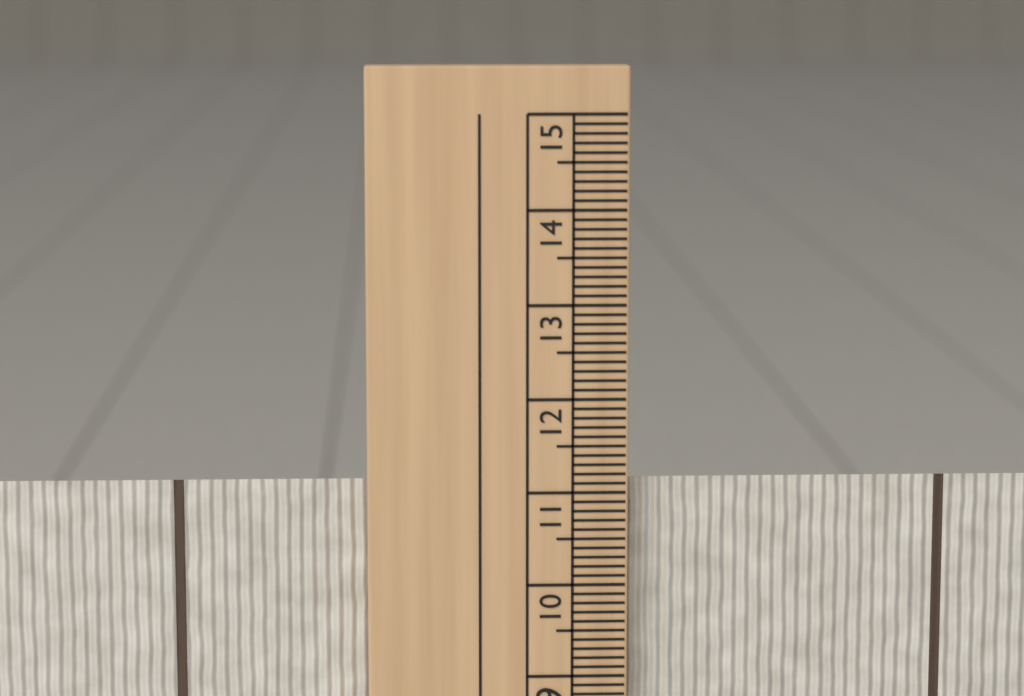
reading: 11.1 cm
